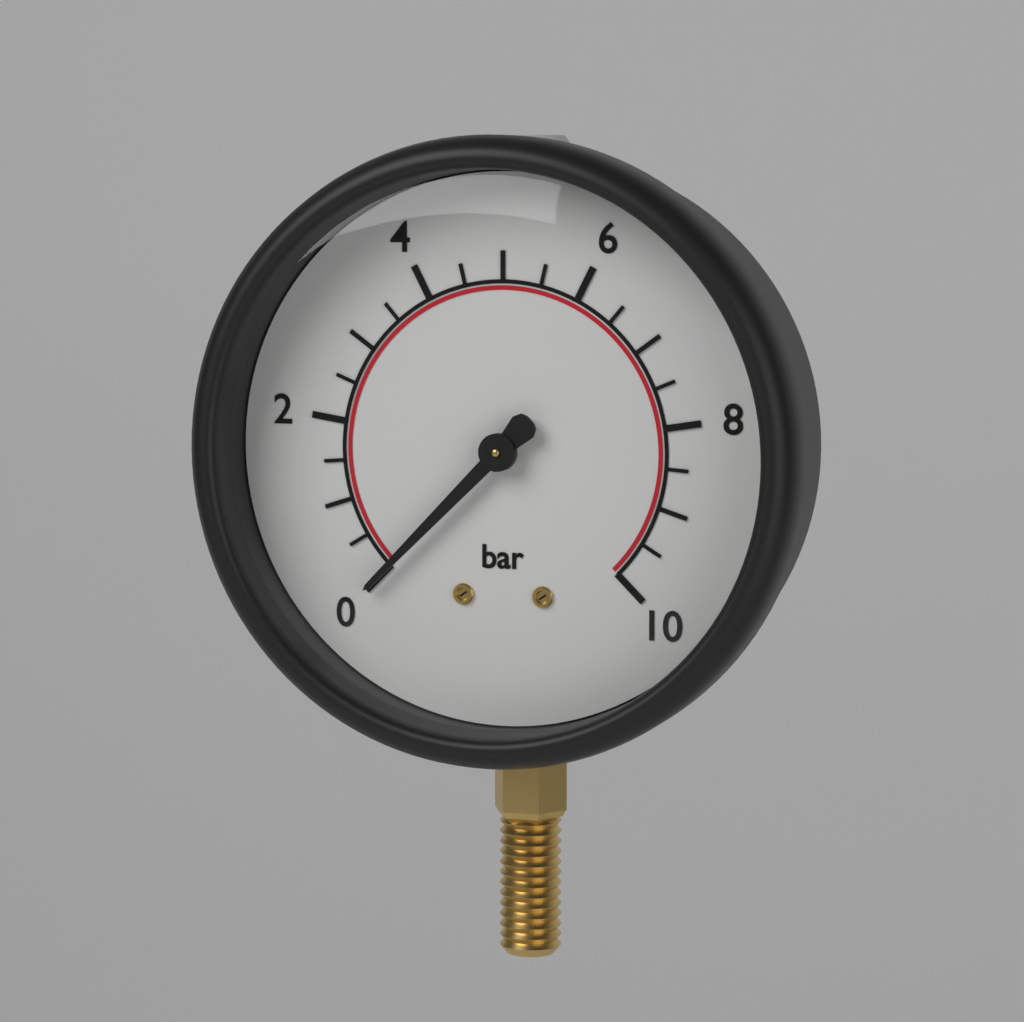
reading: 0.0 bar
